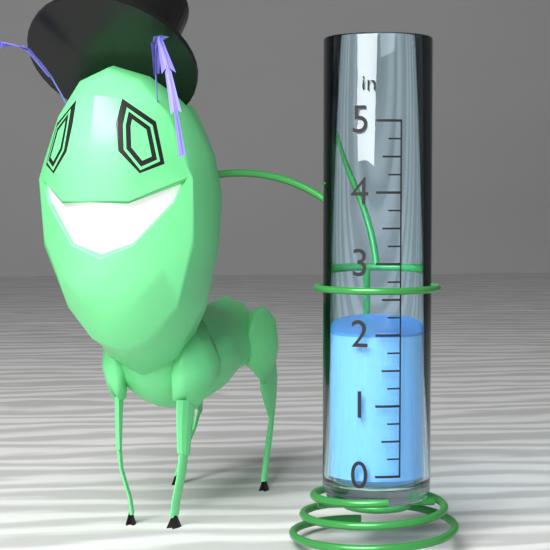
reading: 2.00 in
